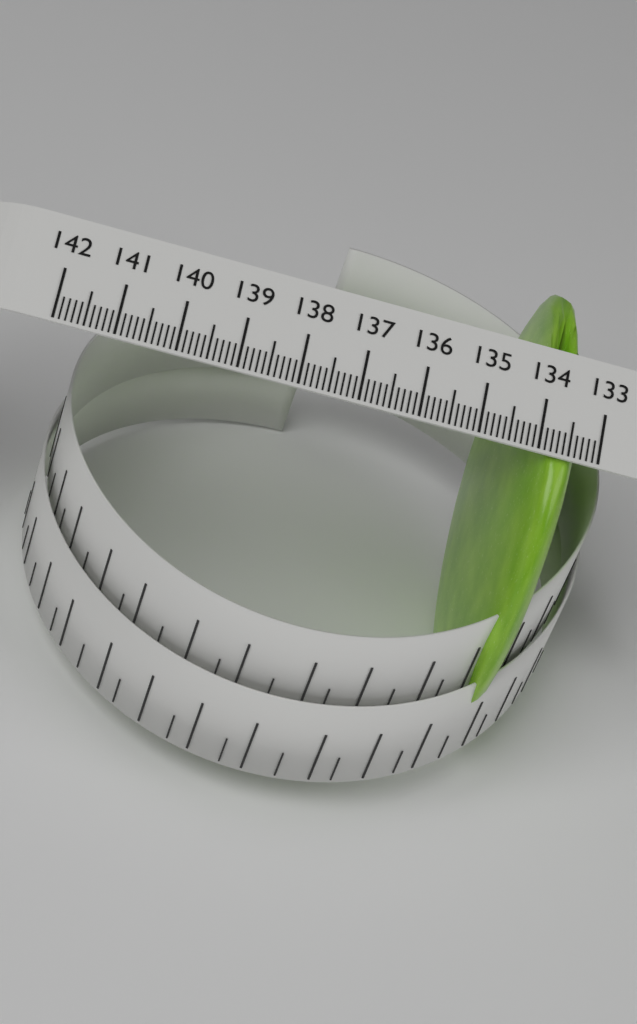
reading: 134.2 (no unit)
